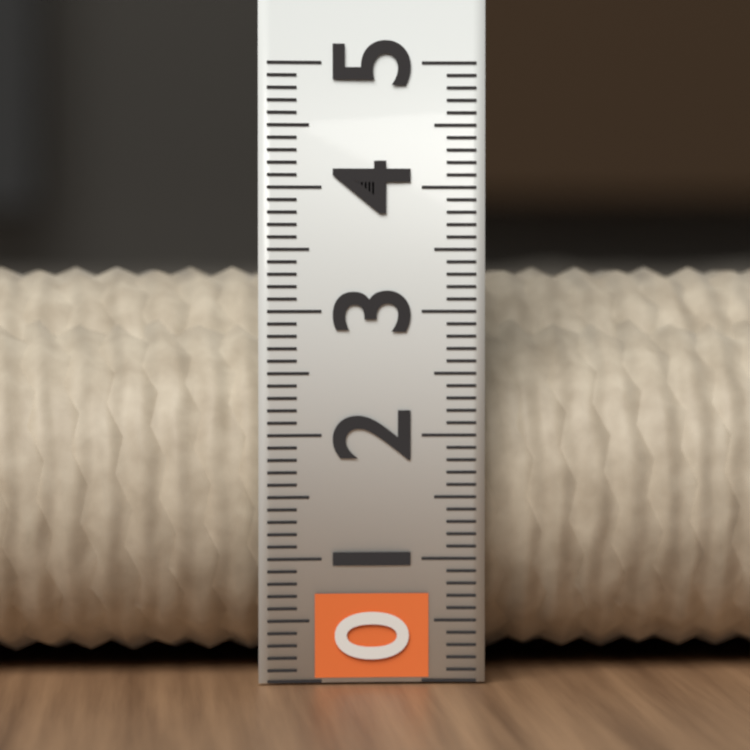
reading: 3.4 (no unit)
